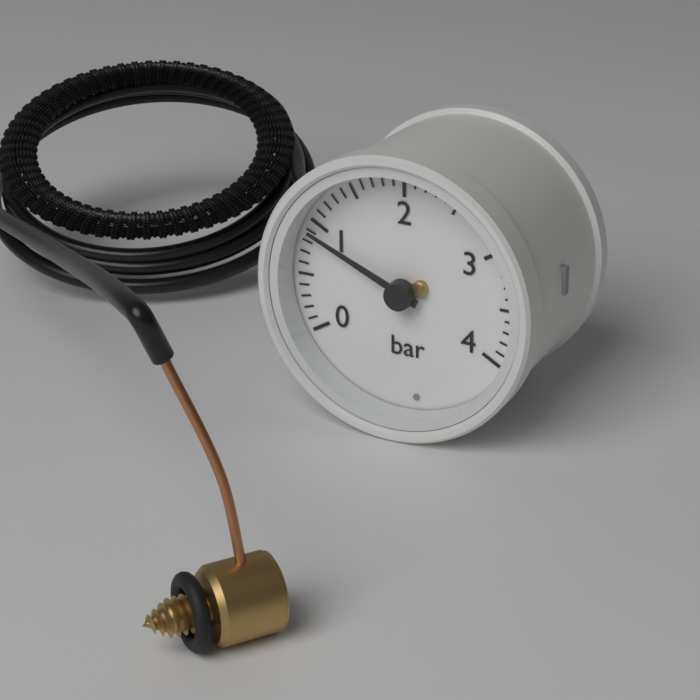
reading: 0.9 bar
